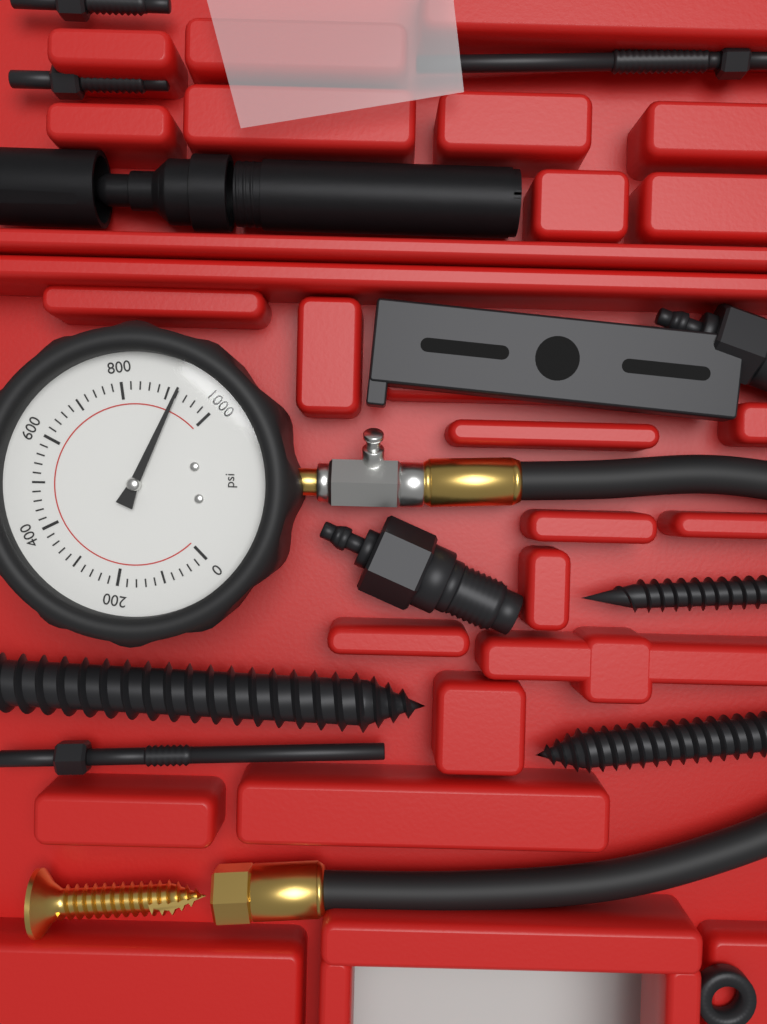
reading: 920 psi
